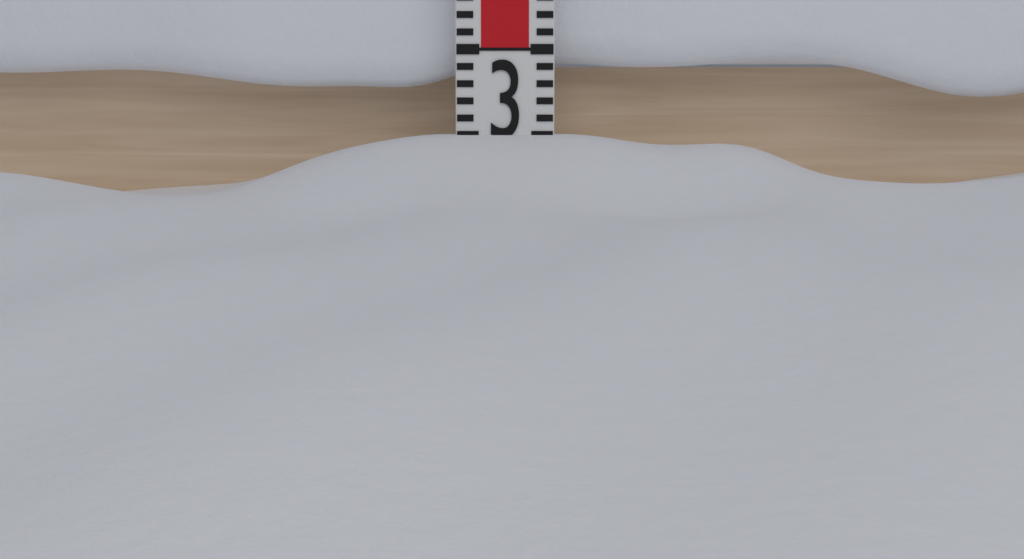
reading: 2.5 (no unit)
